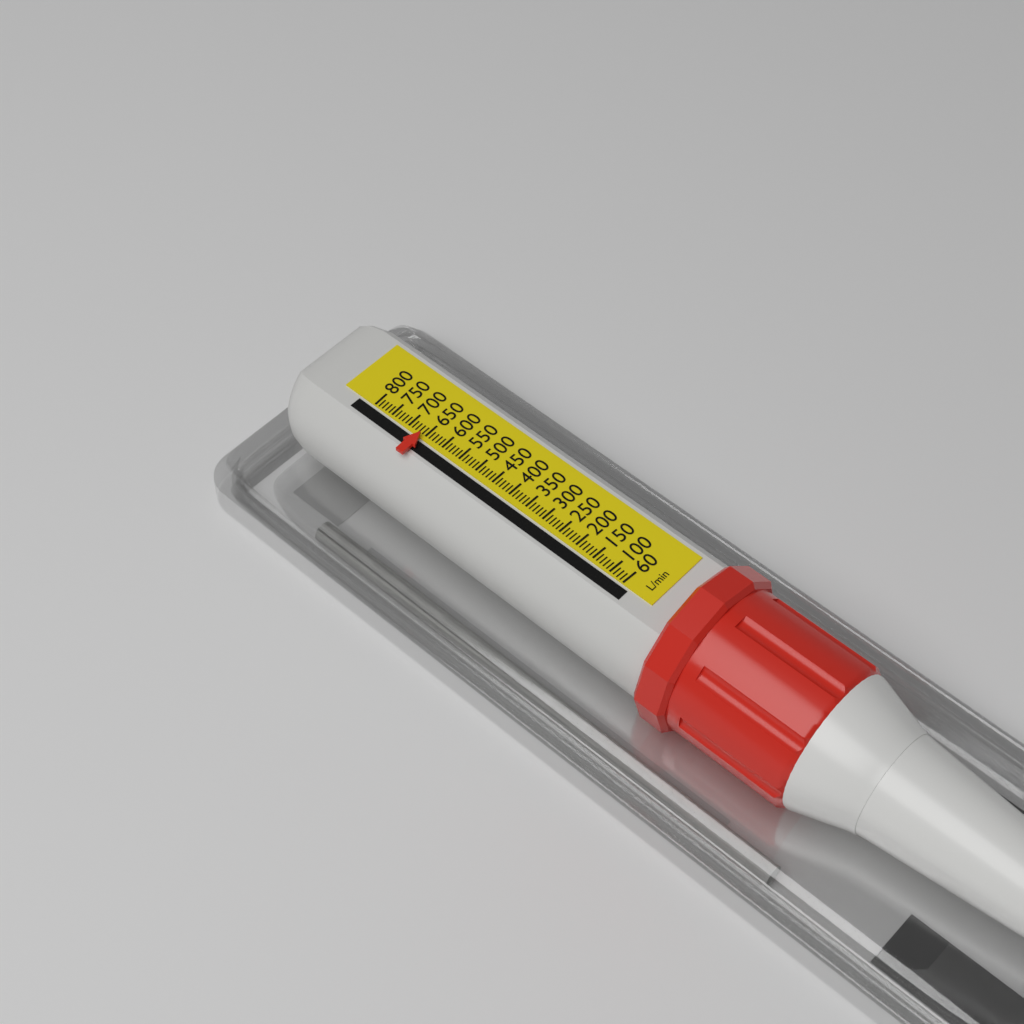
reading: 660 L/min
